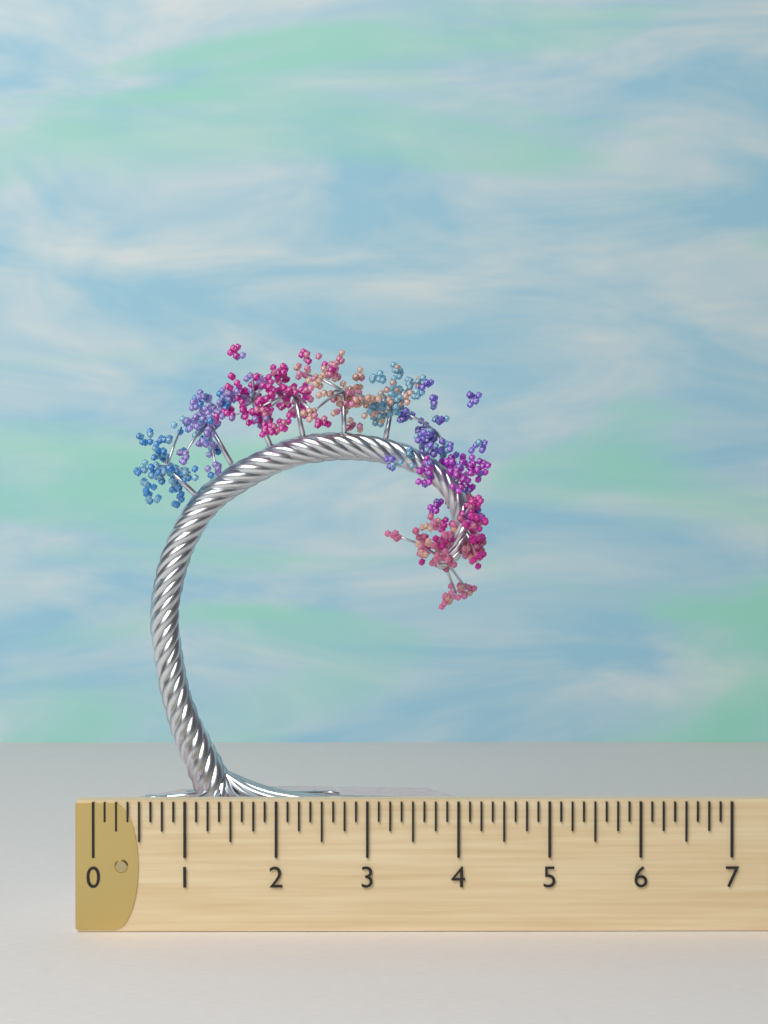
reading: 4.500 (no unit)
